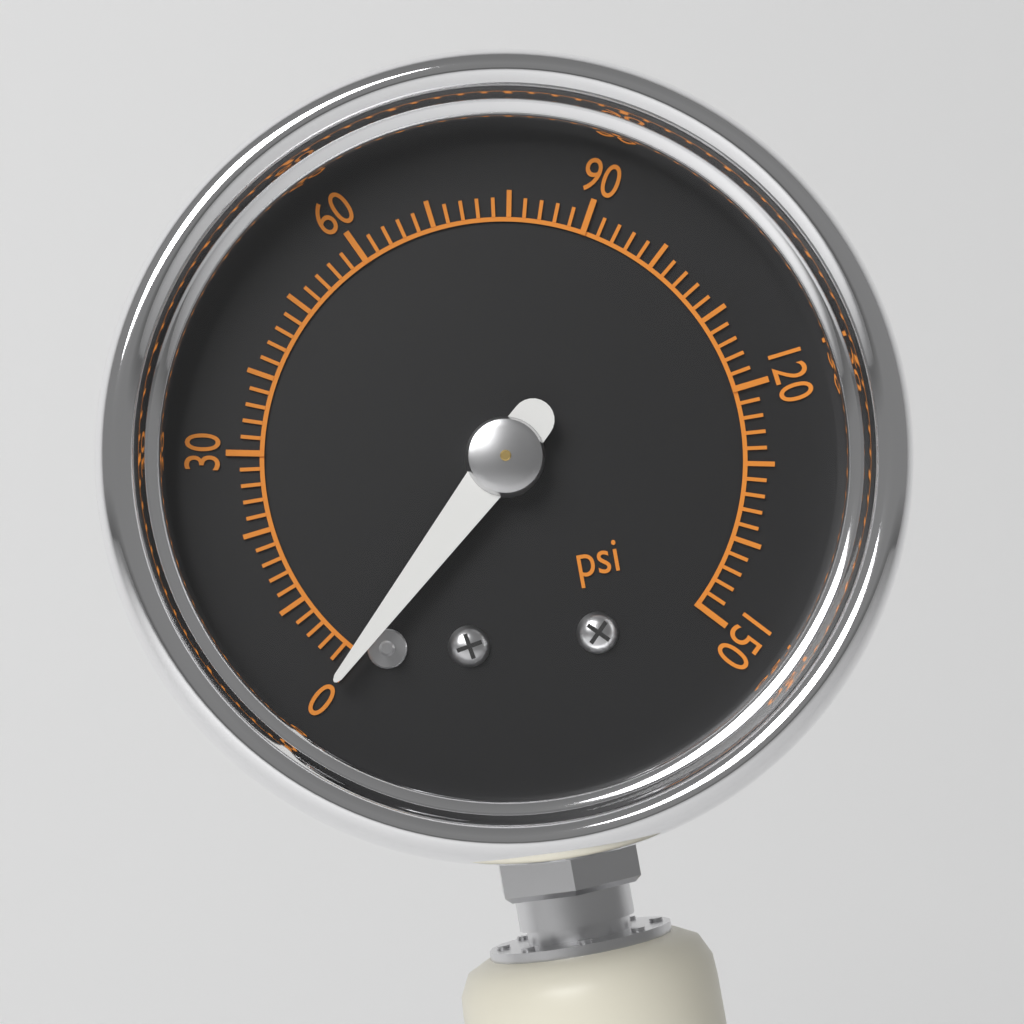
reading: 0 psi
